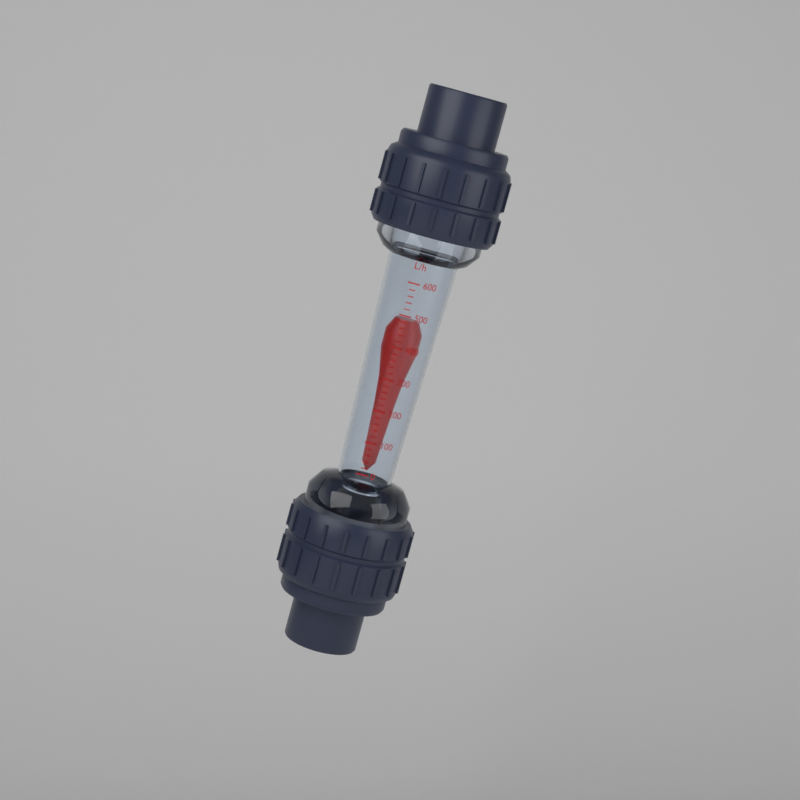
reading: 480 L/h
